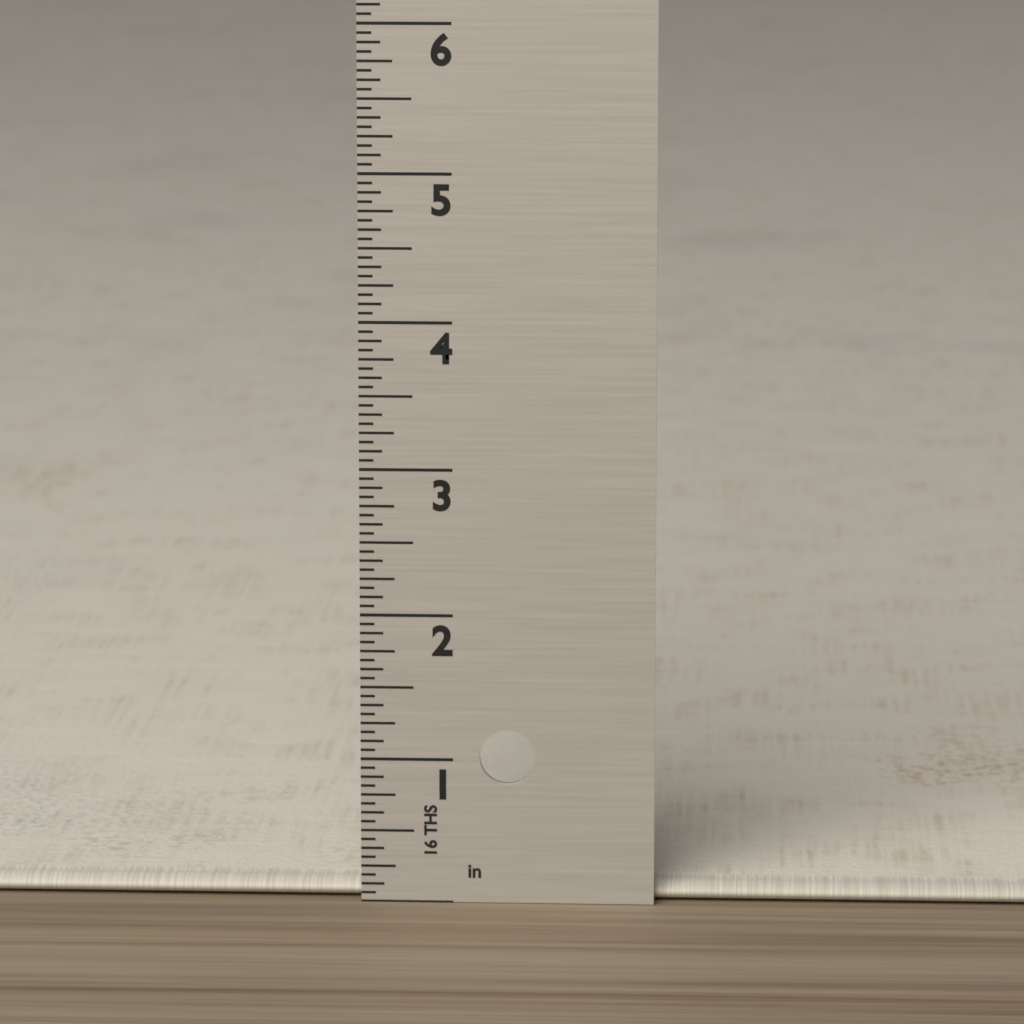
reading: 0.1250 in
